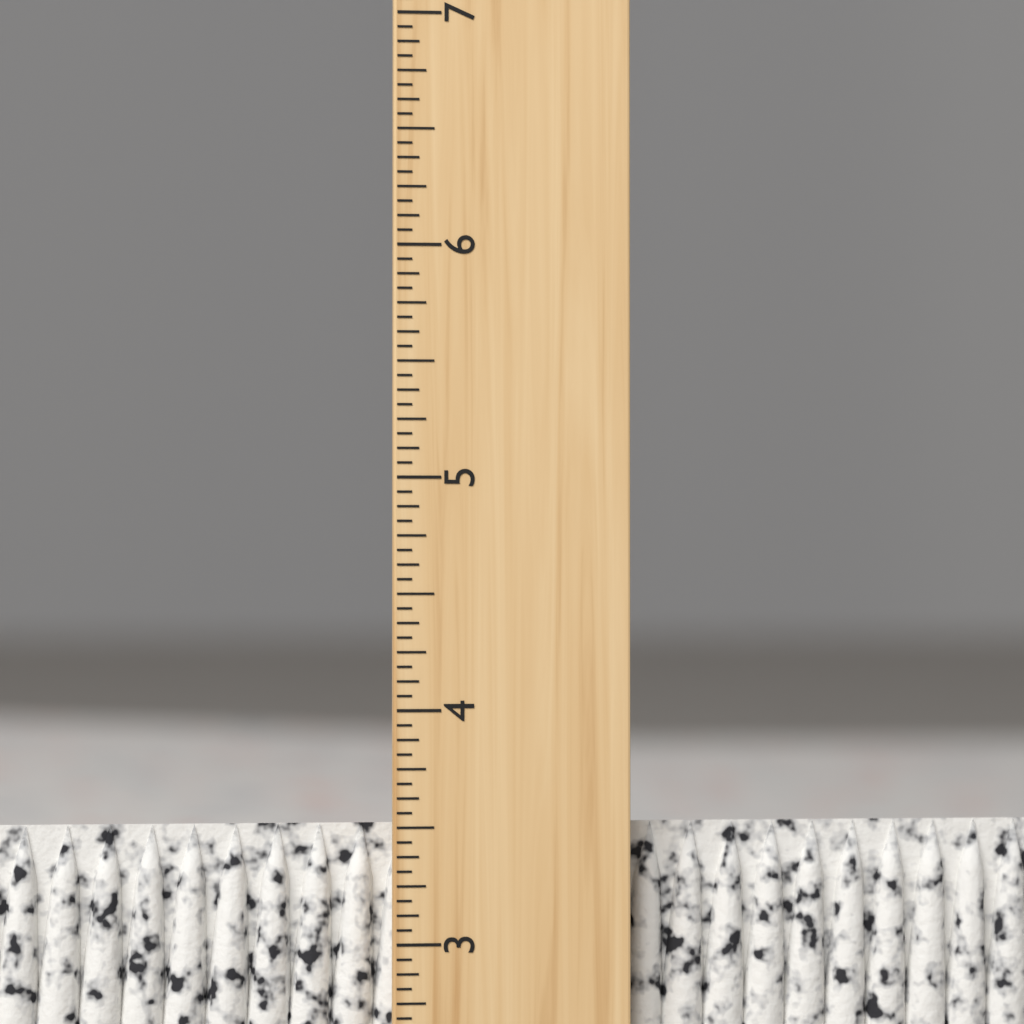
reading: 3.5000 inch
